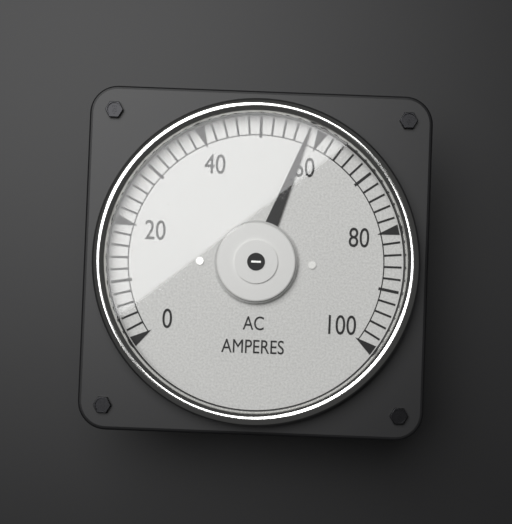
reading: 58 A
